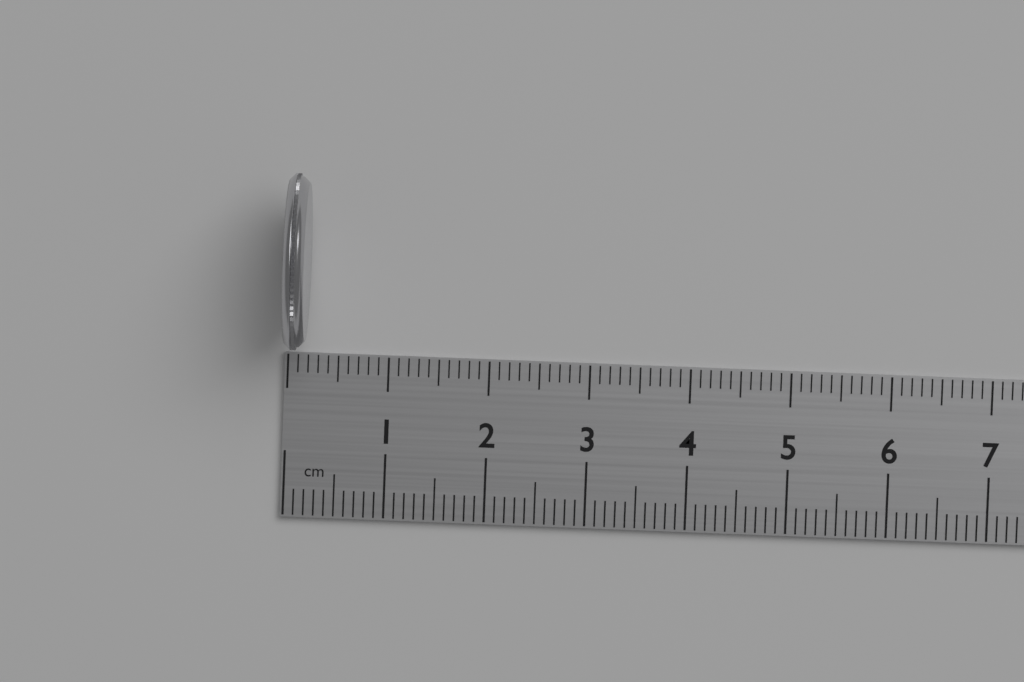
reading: 0.2 cm
